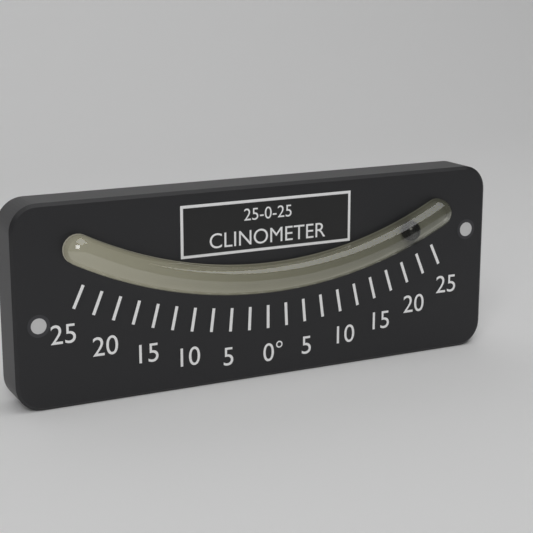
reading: 22.5 °
